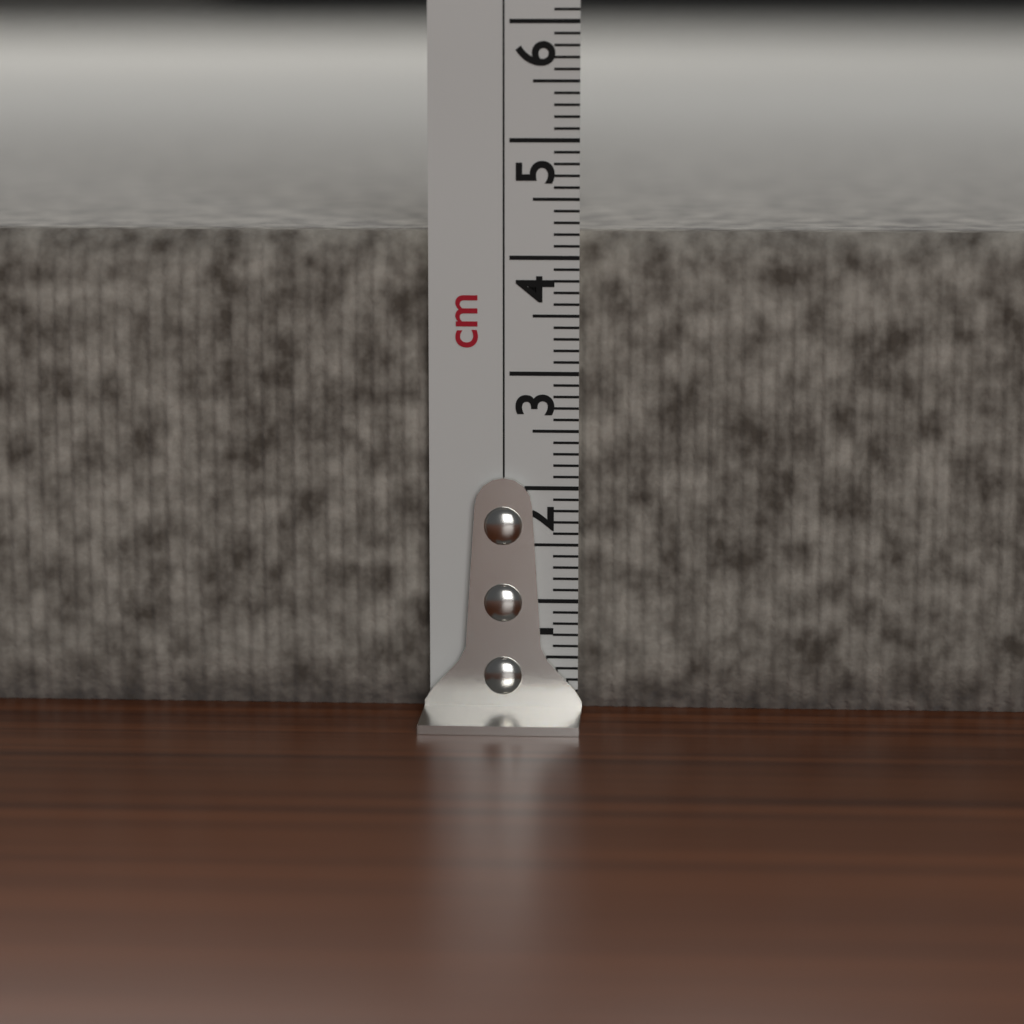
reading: 4.2 cm
